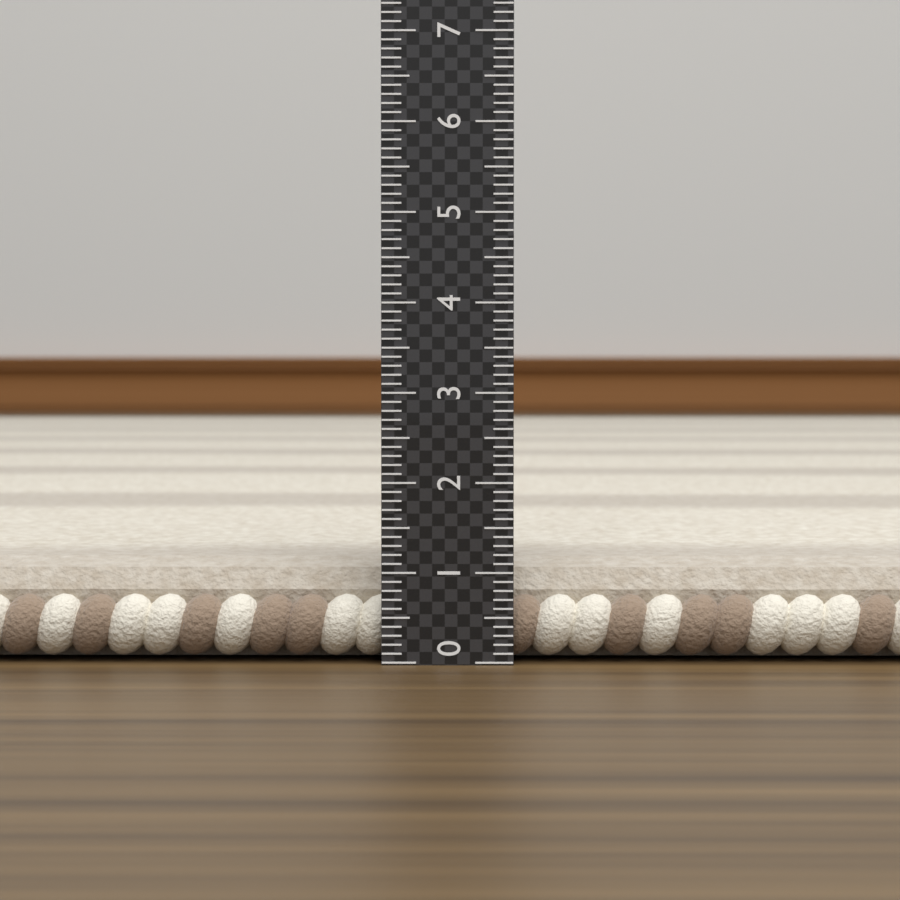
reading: 1.1 (no unit)
